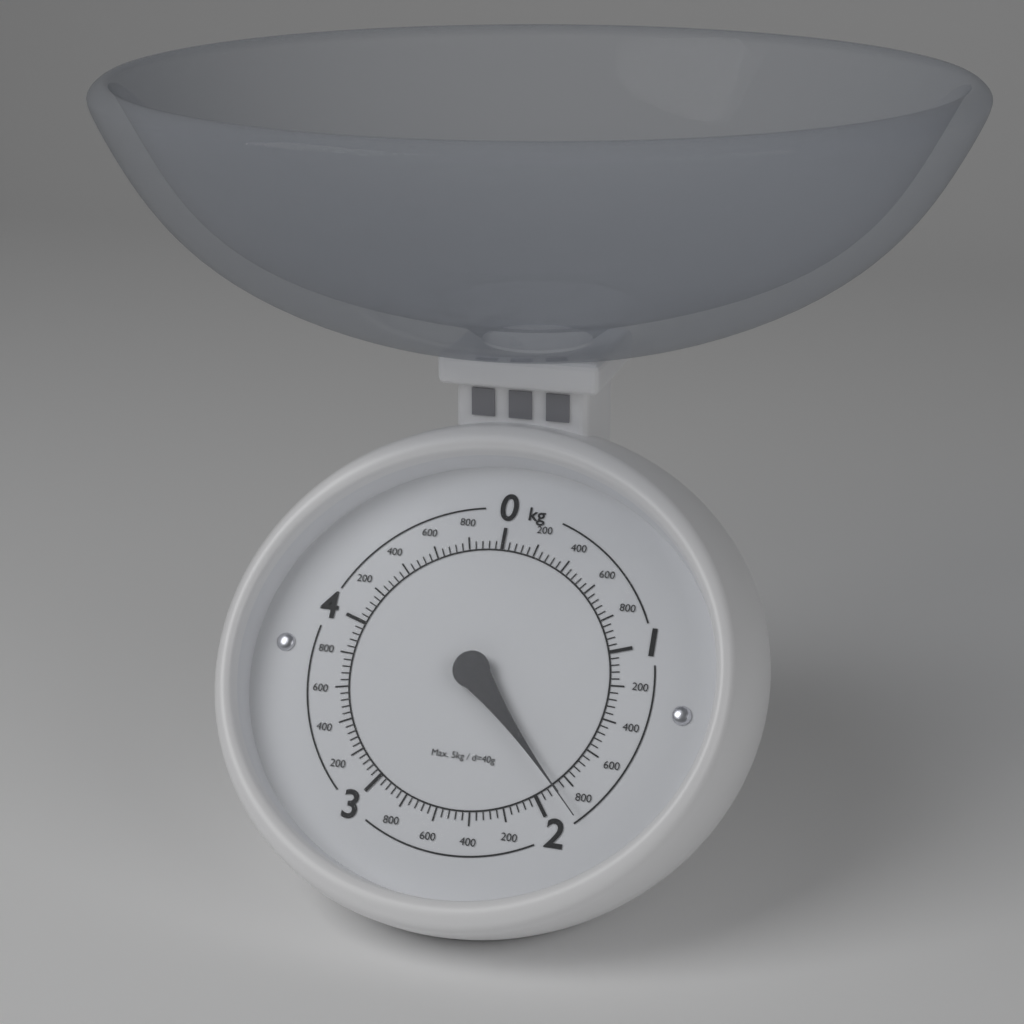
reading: 1.88 kg
